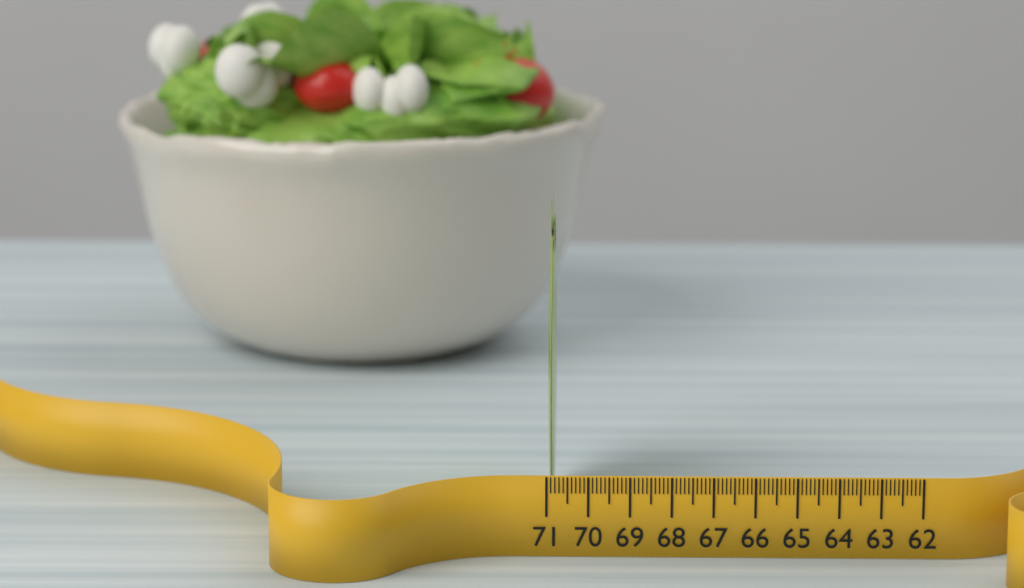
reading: 70.8 (no unit)
